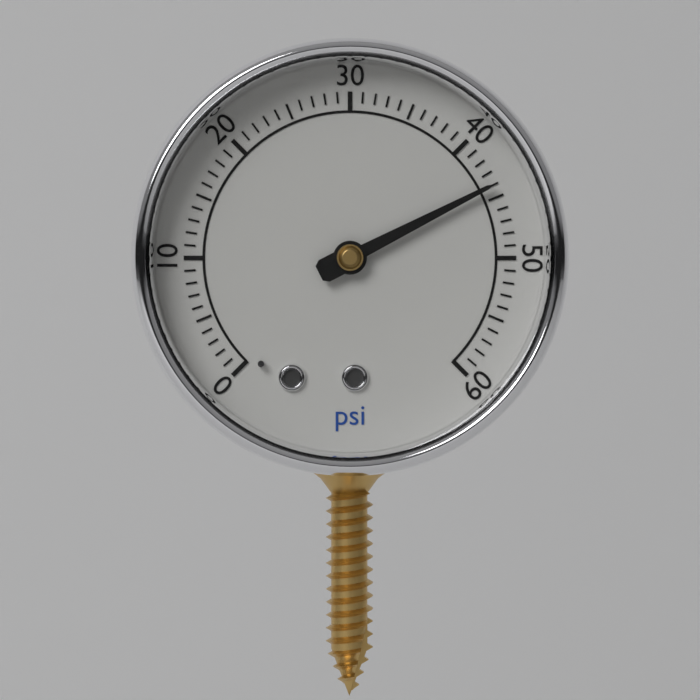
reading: 44 psi
